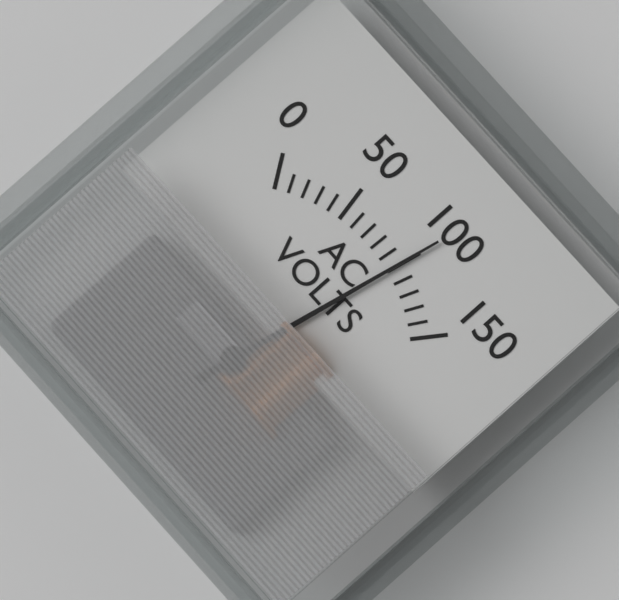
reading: 100 V
